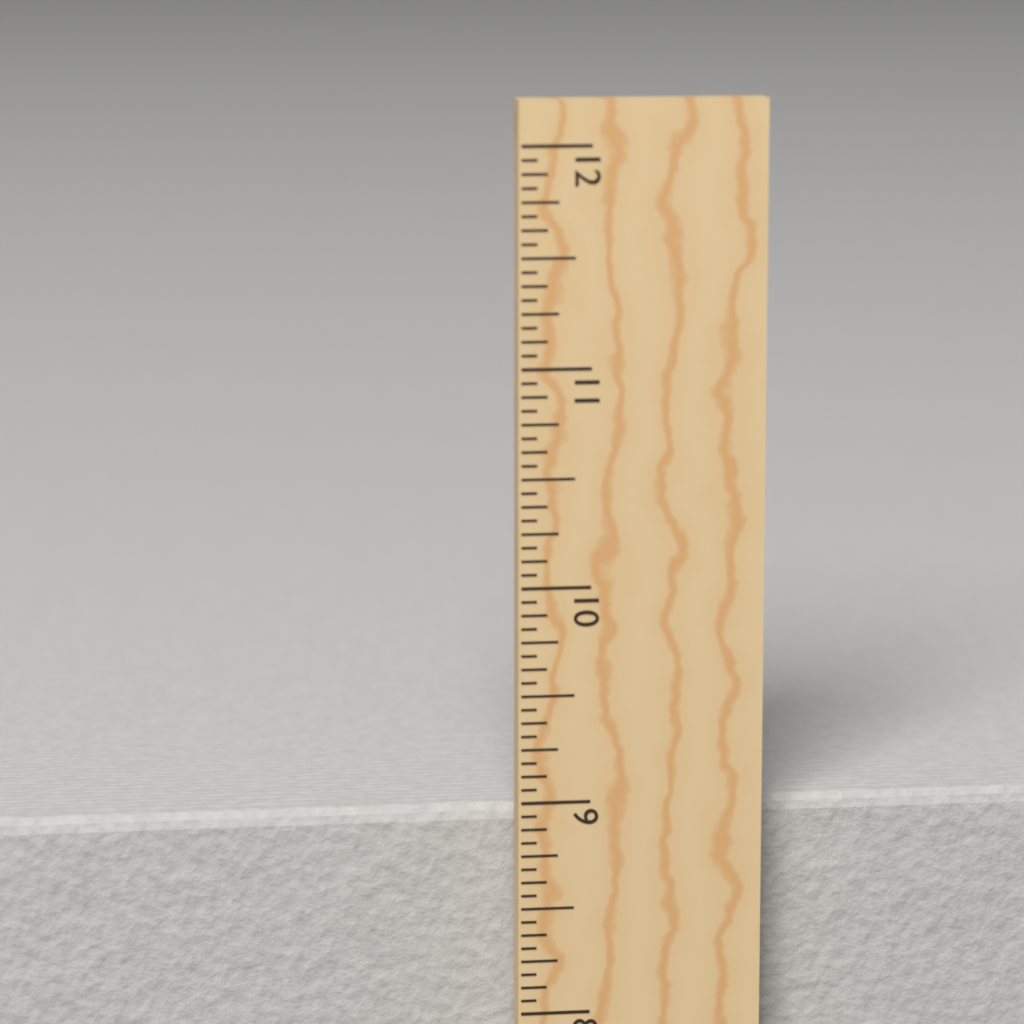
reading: 8.9375 in
